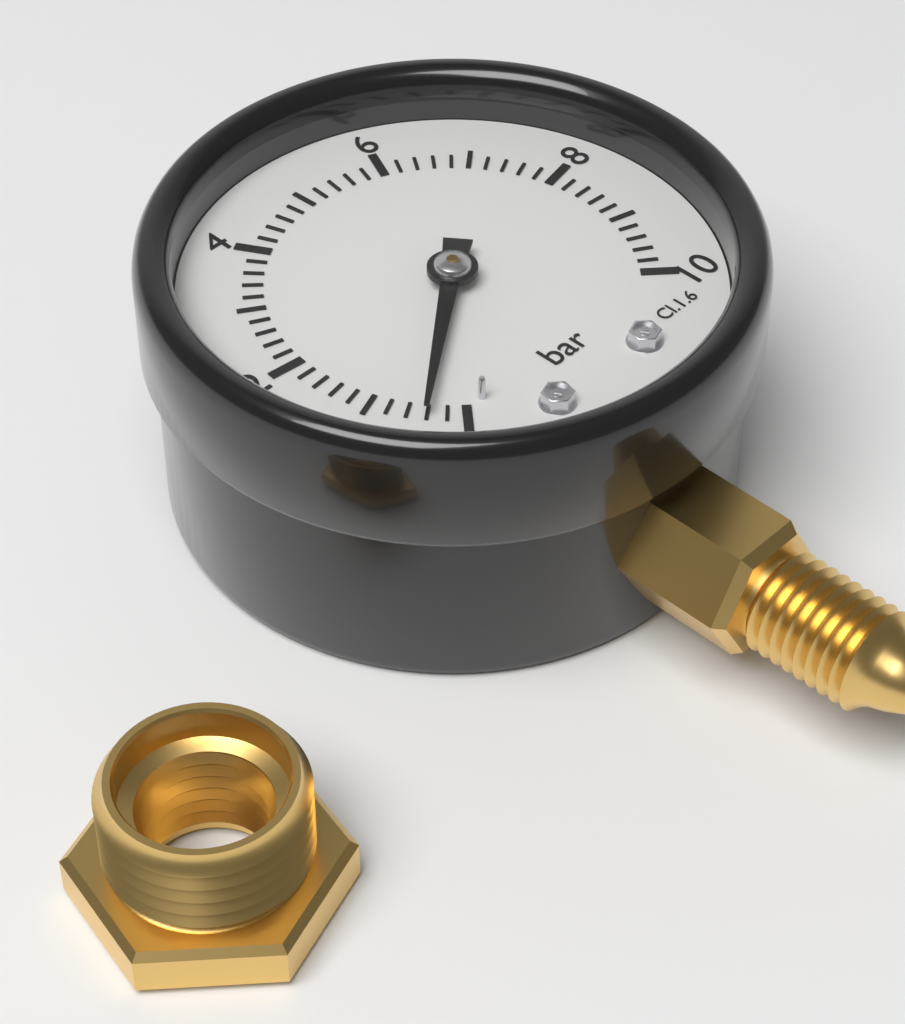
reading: 0.4 bar
